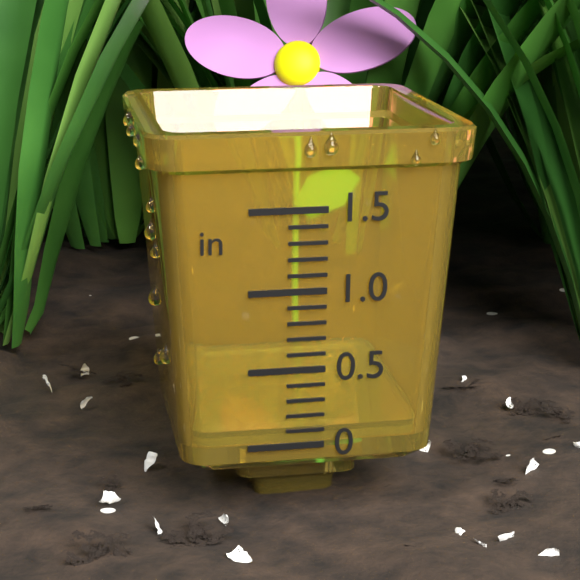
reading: 0.1 in
